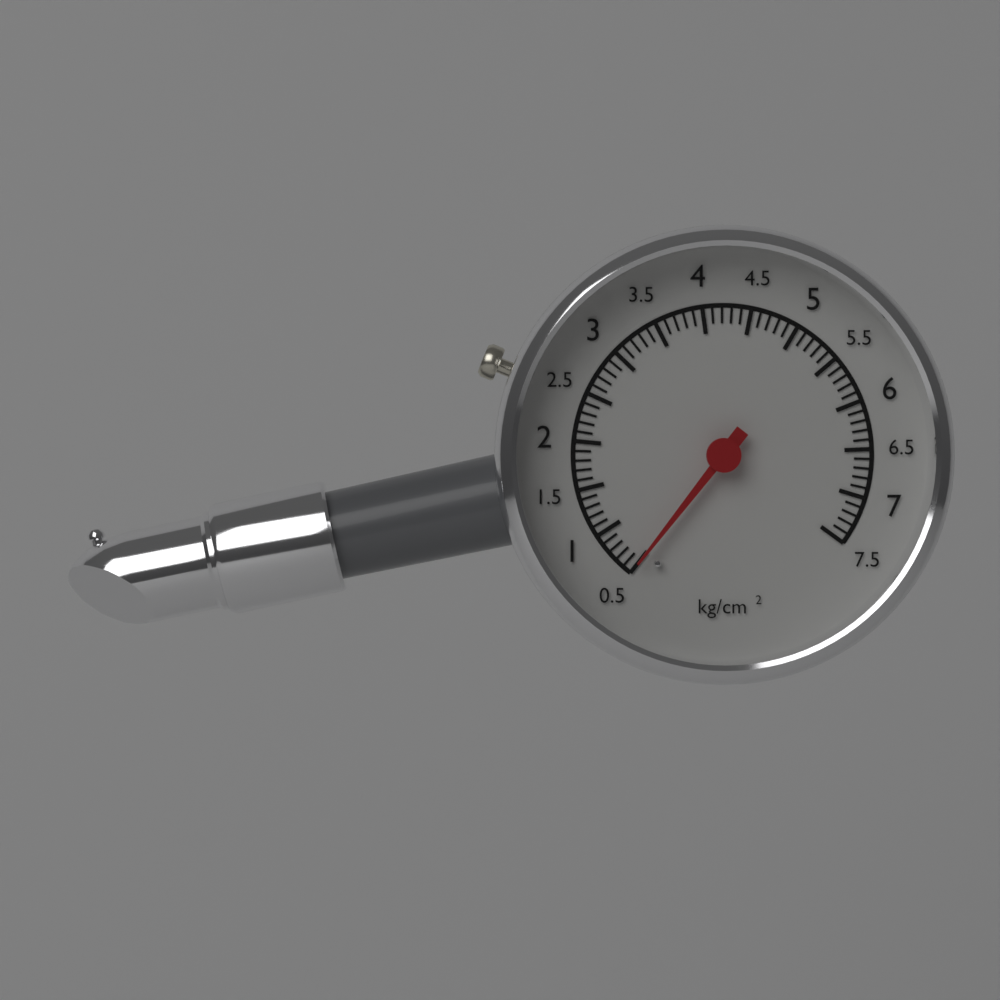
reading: 0.5 kg/cm²
